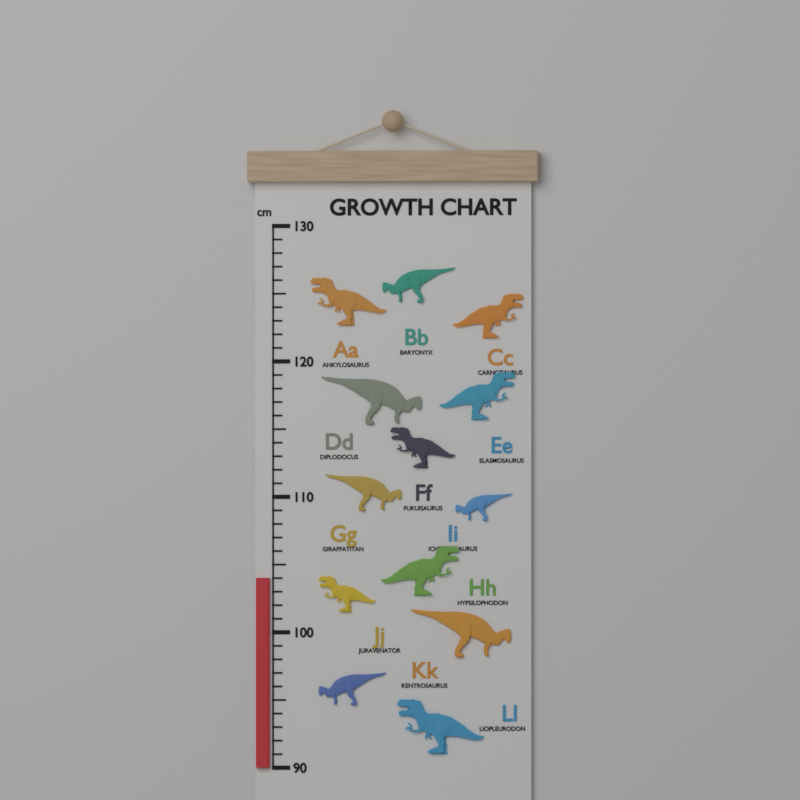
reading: 104 cm
